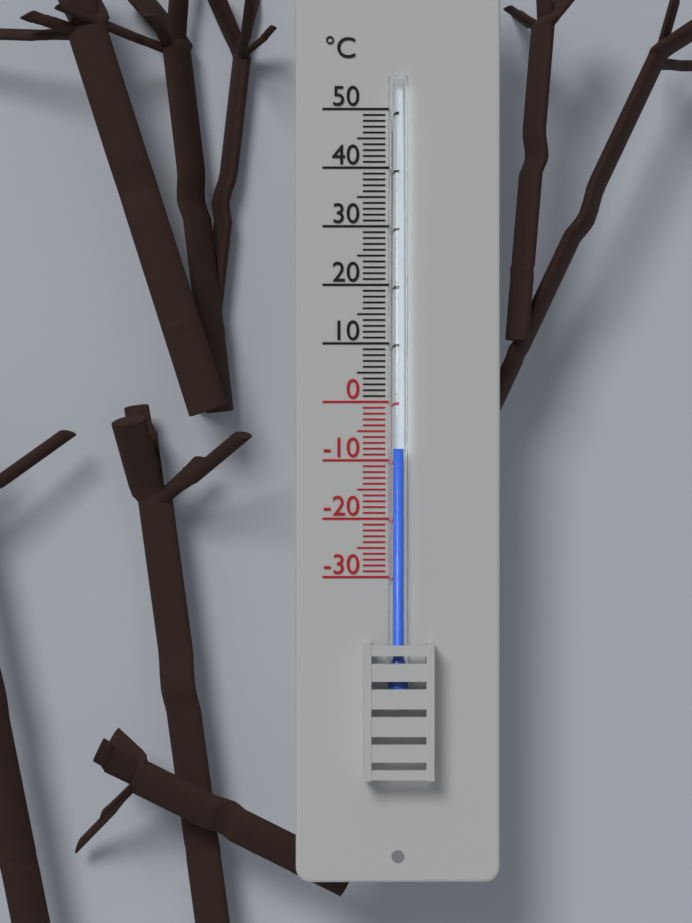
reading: -8 °C
